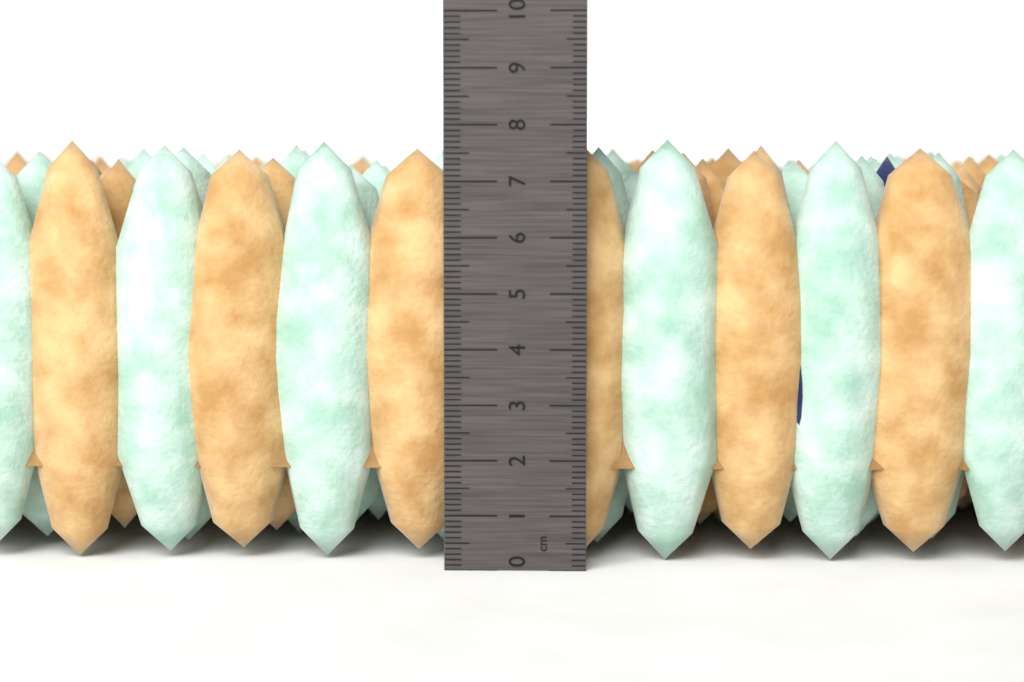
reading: 7.8 cm
